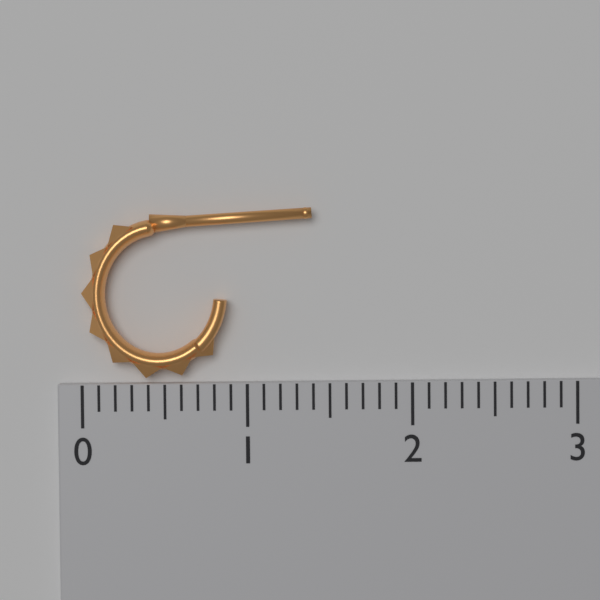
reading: 1.4 (no unit)
